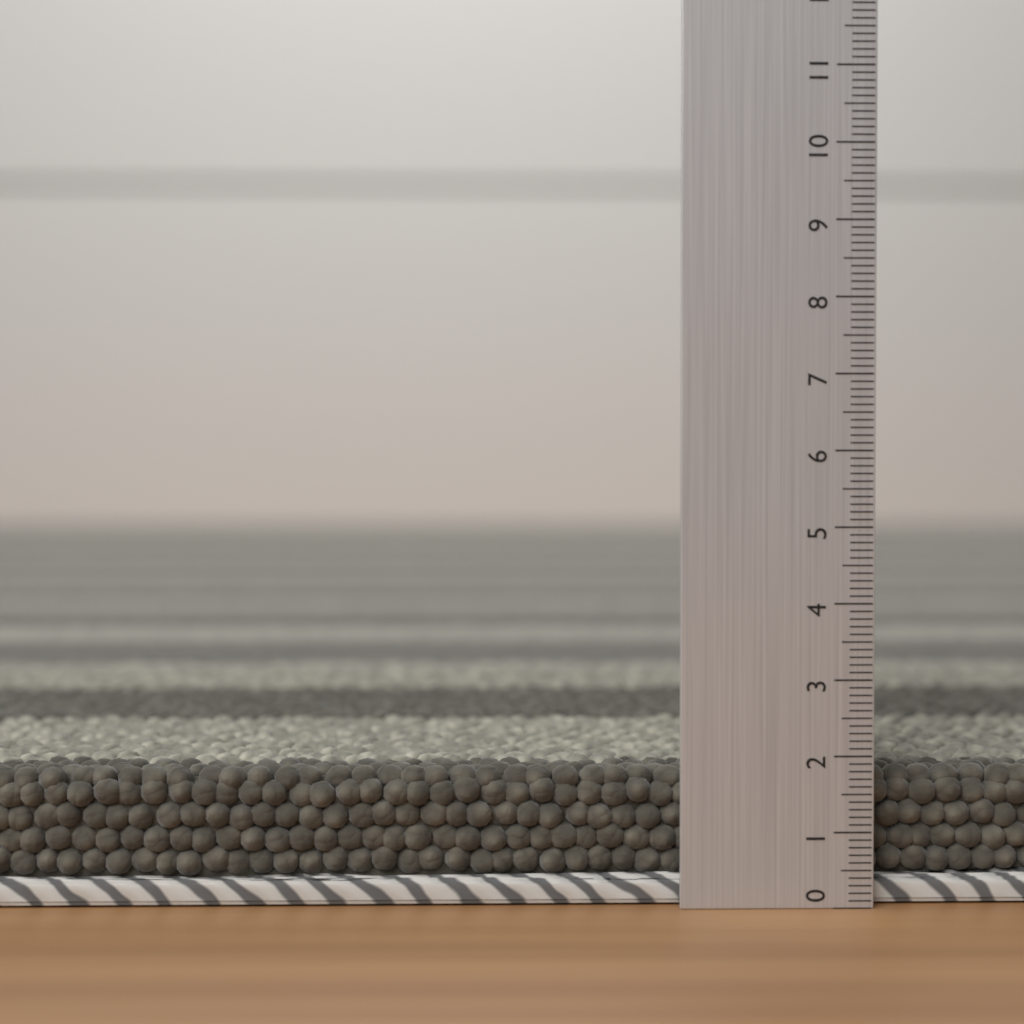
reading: 1.8 (no unit)
